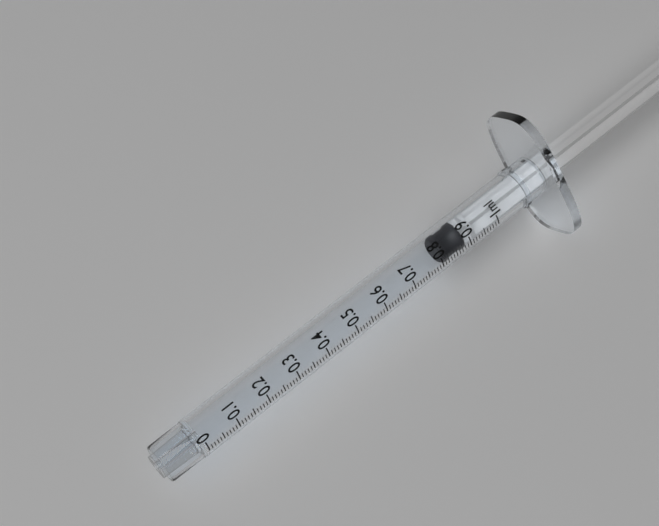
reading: 0.81 ml
